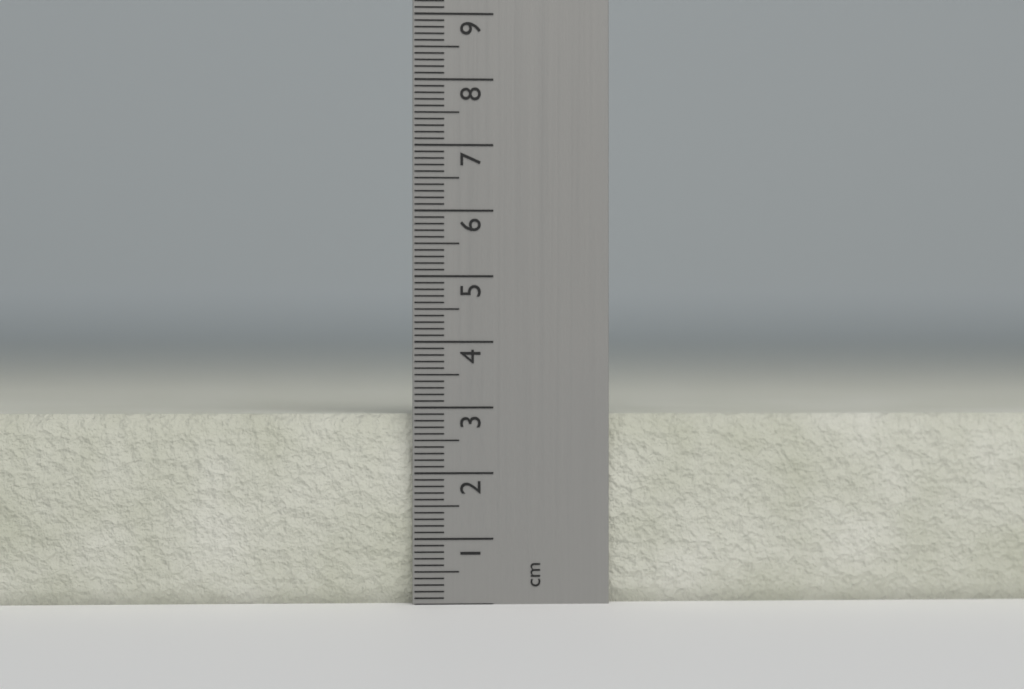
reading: 2.9 cm
